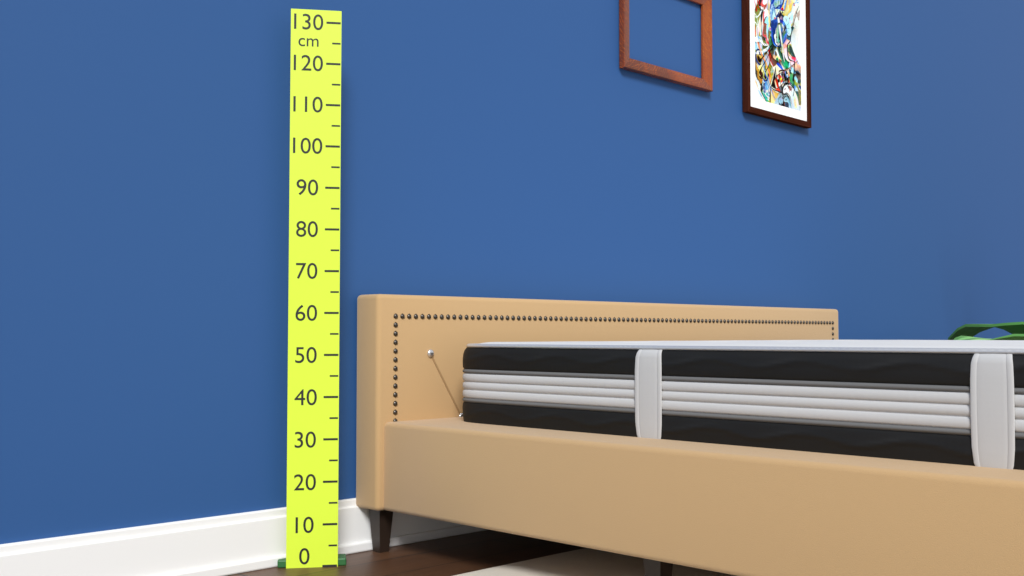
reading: 65 cm
